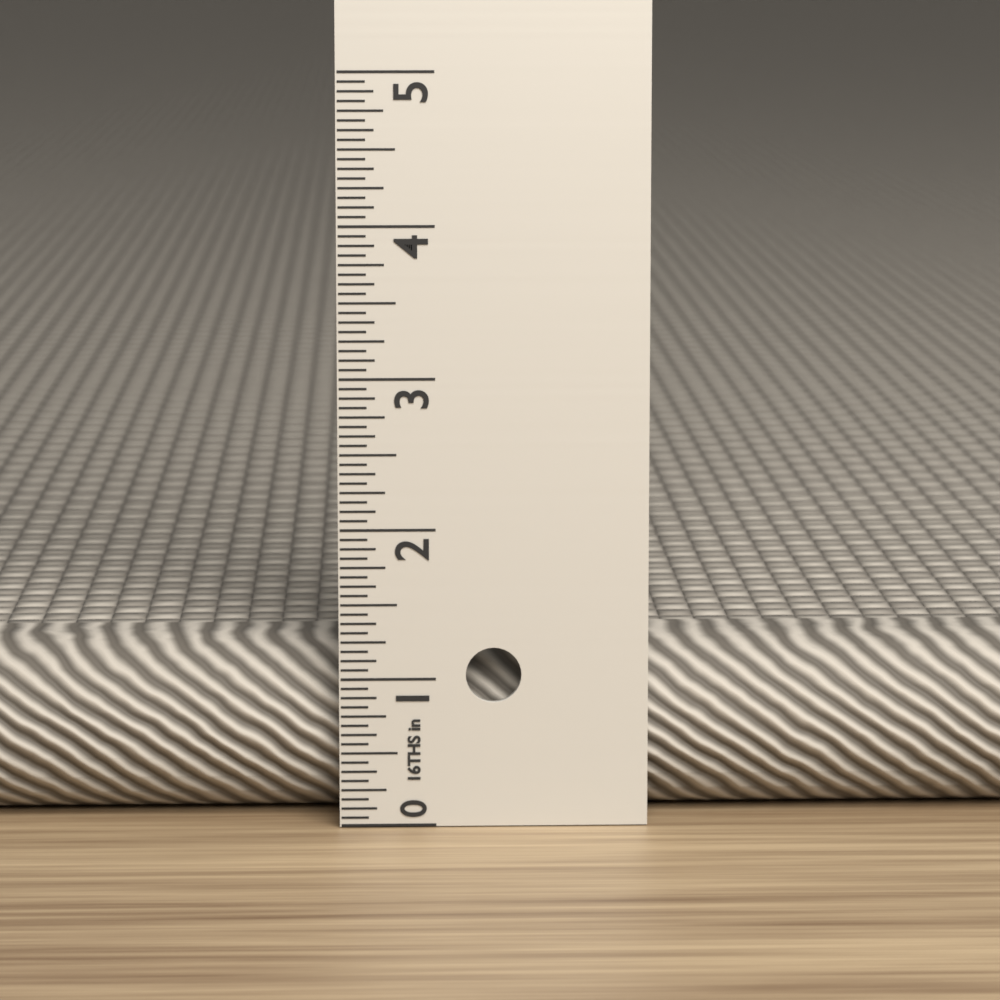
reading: 1.1875 in
